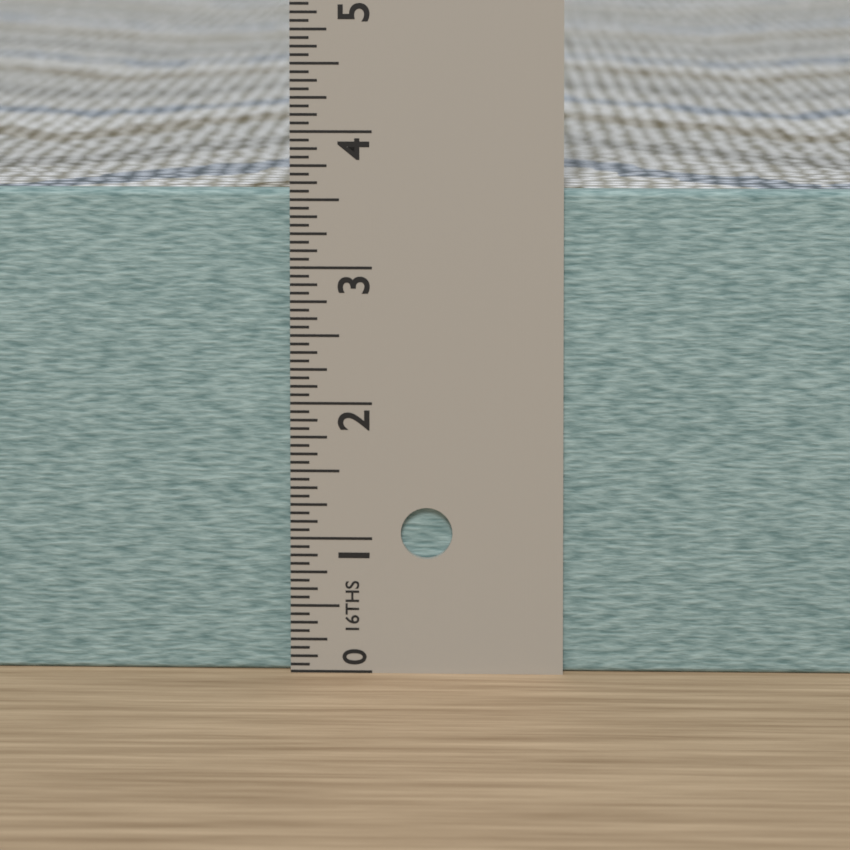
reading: 3.5625 in
